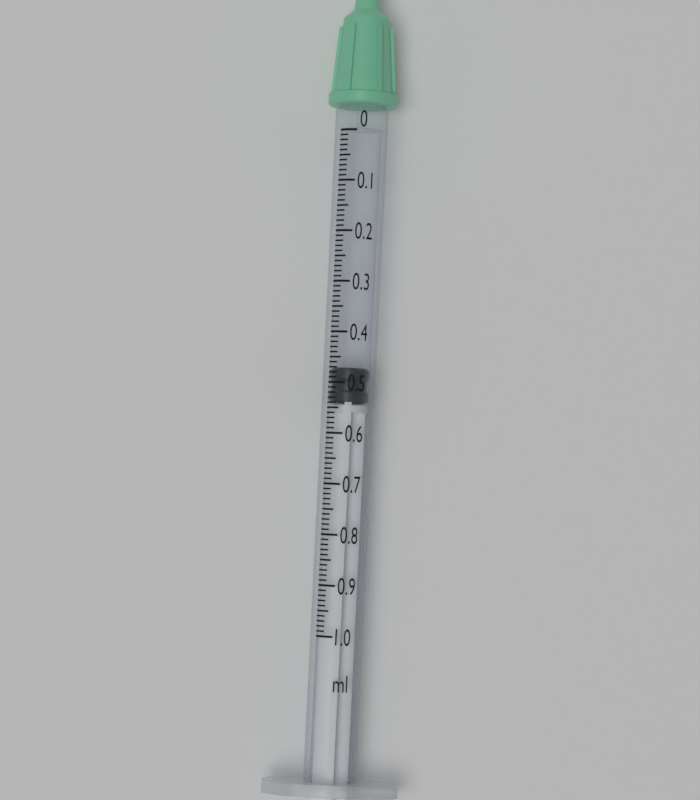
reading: 0.47 ml
